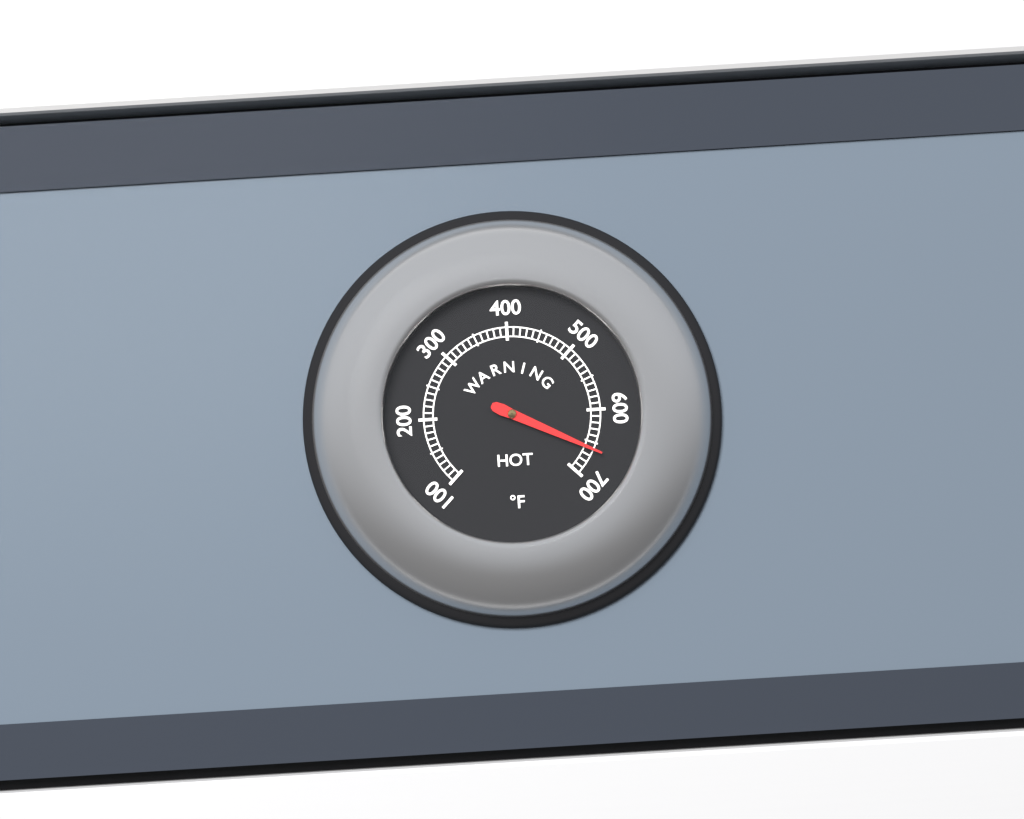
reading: 660 °F
